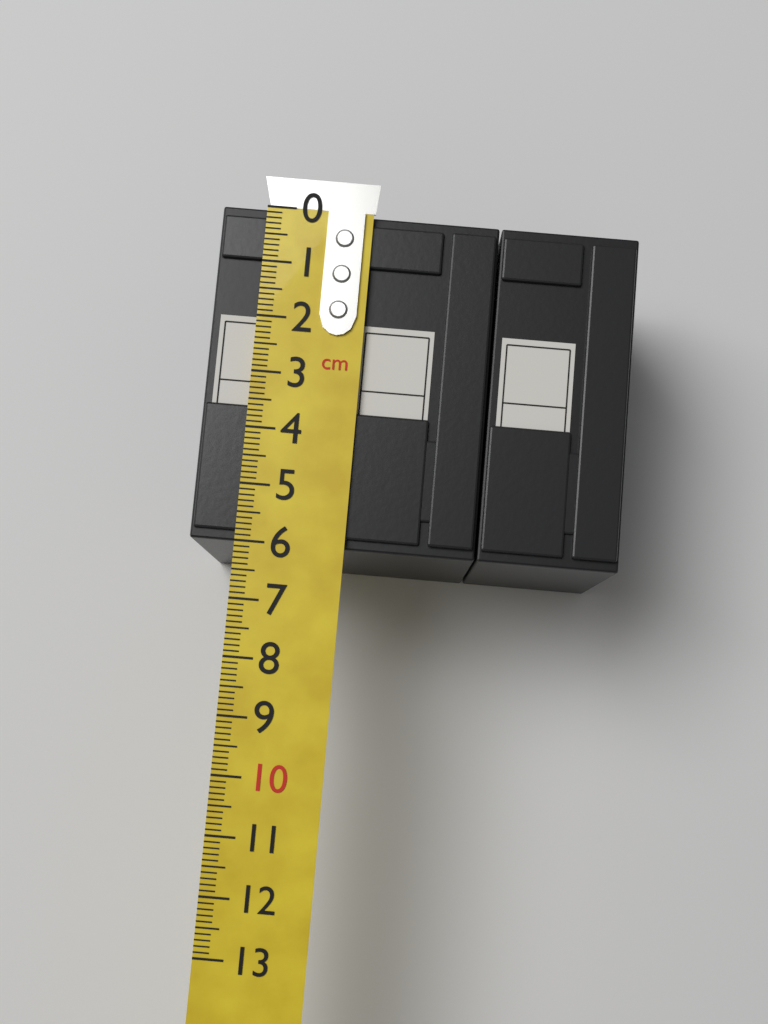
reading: 6.0 cm
